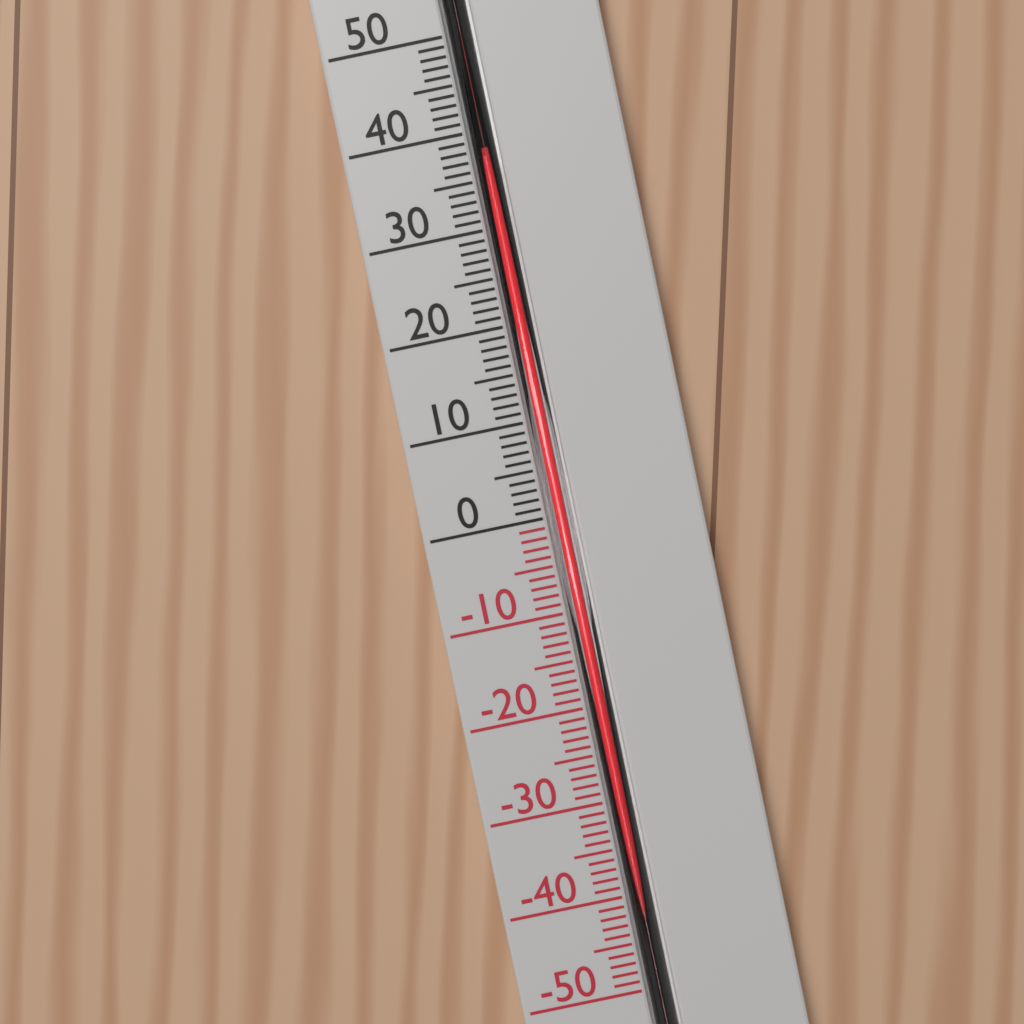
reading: 37 °C
